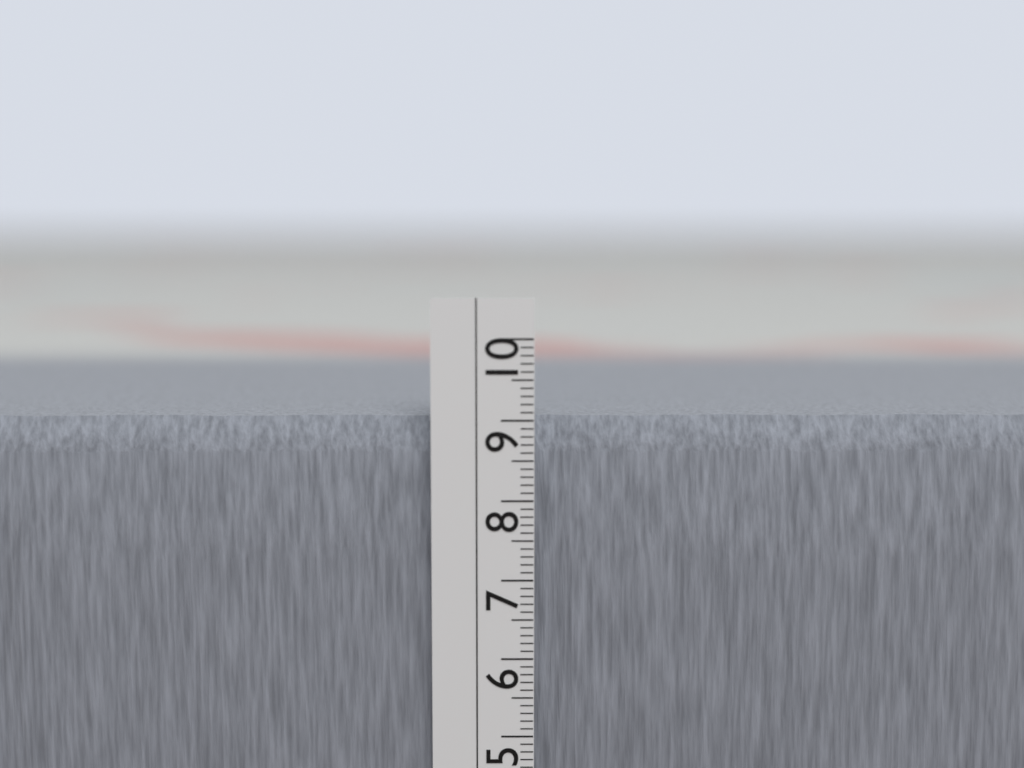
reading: 9.0 cm
